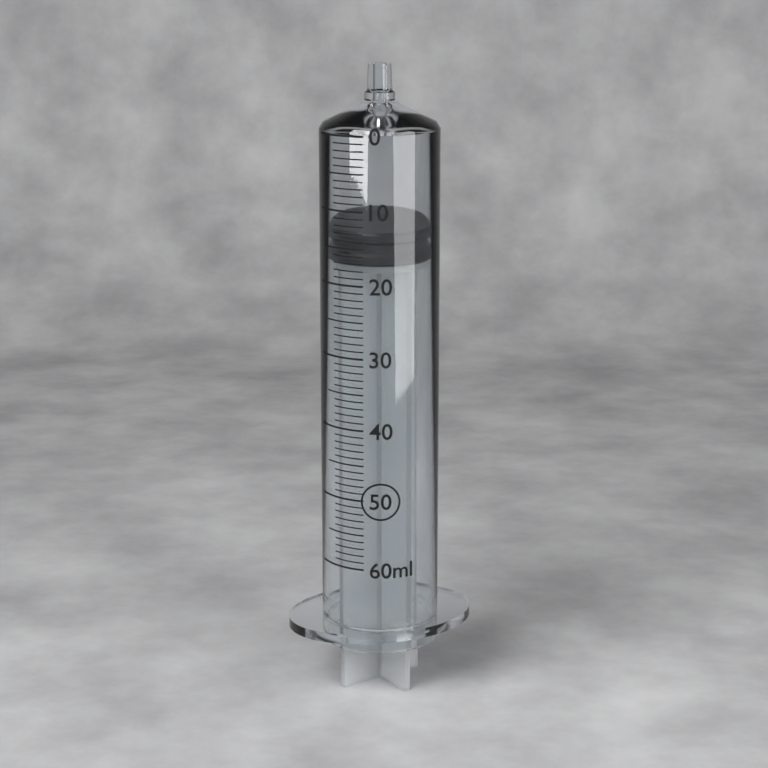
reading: 13 ml
